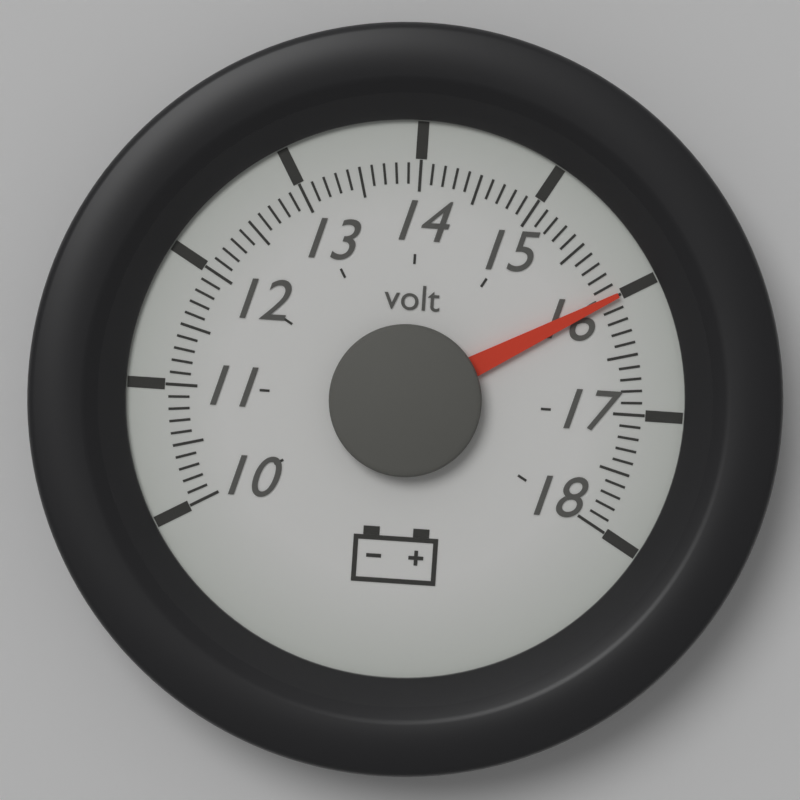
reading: 16.0 volt
